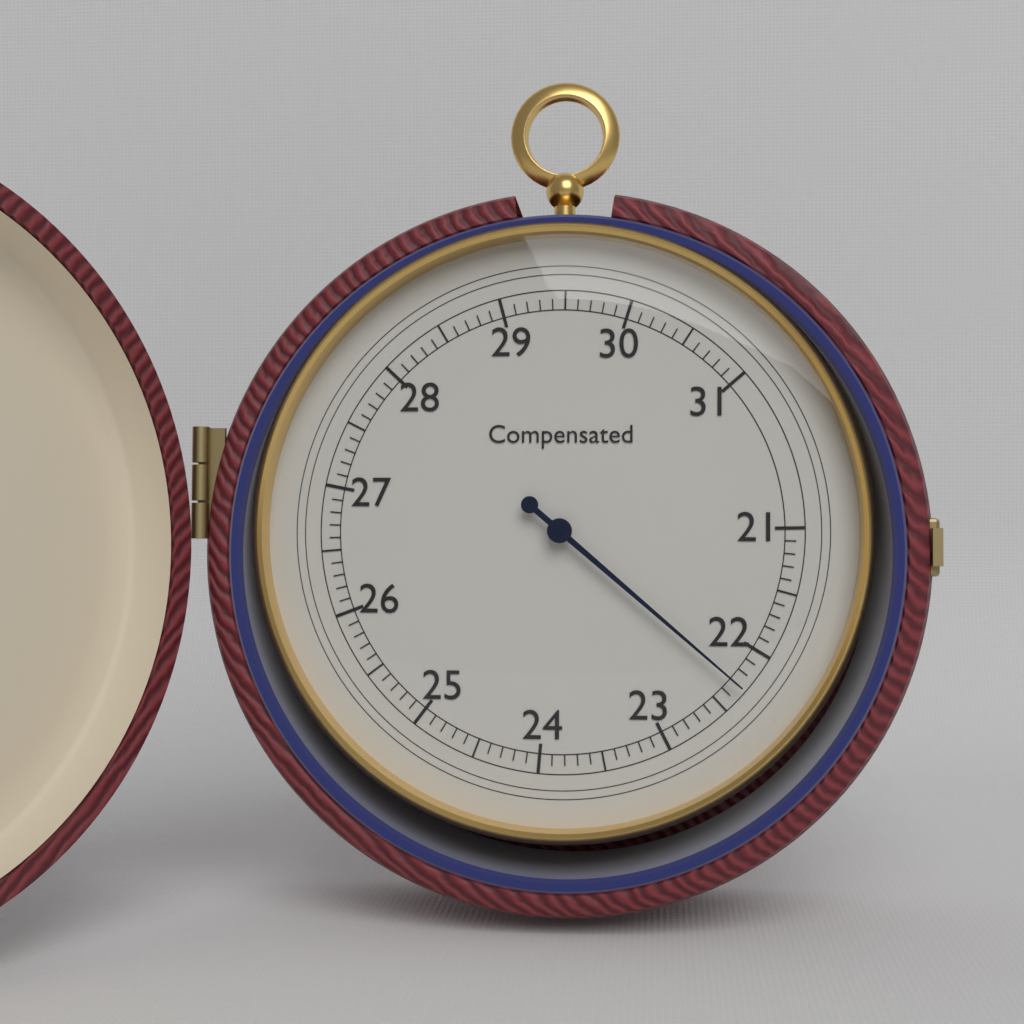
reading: 22.3 (no unit)
